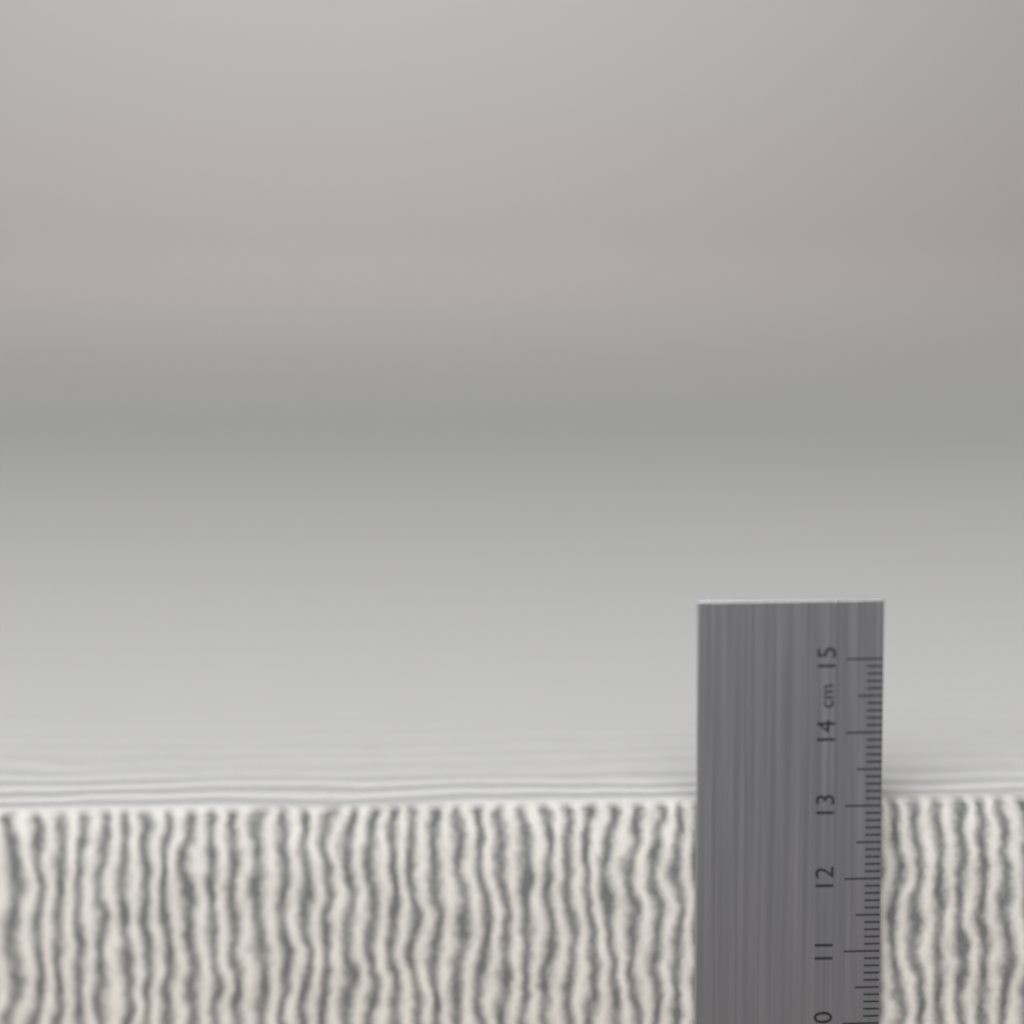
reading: 13.0 cm
